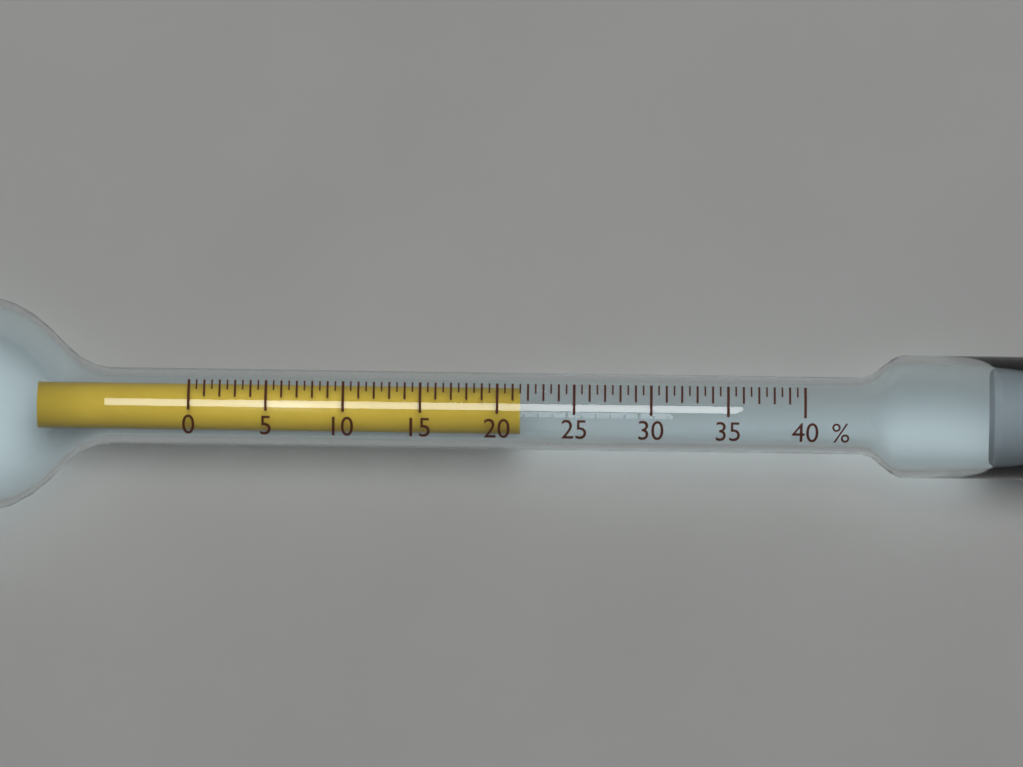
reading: 21.5 %
